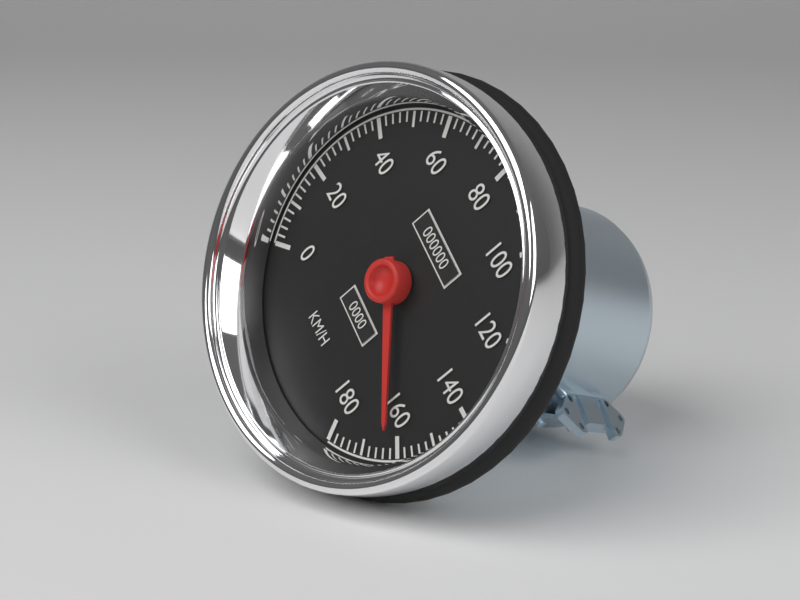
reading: 162 km/h
